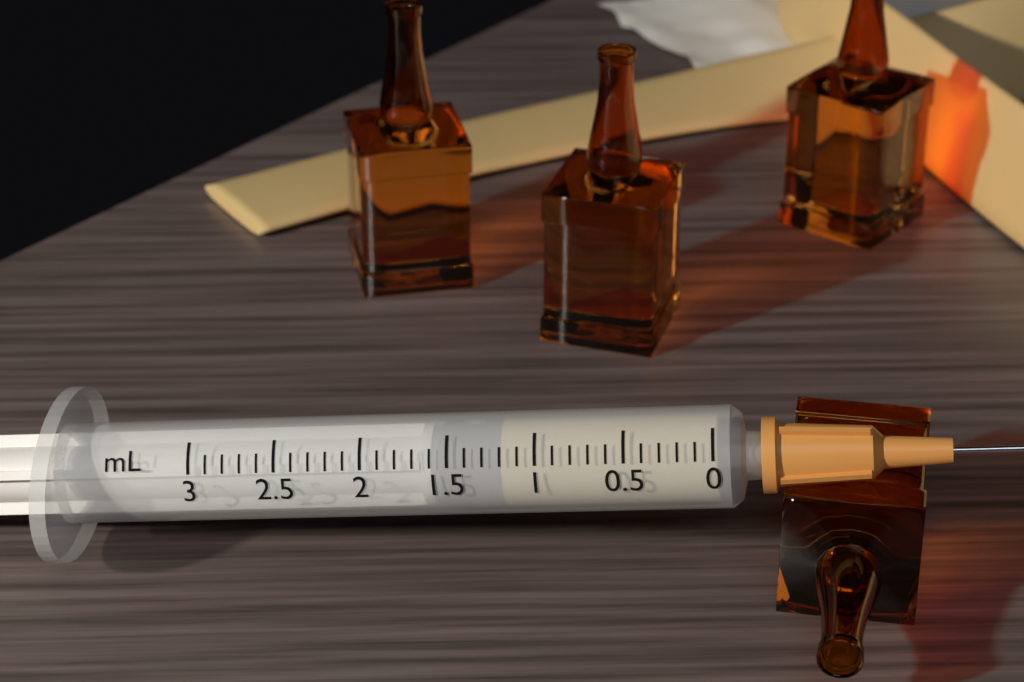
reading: 1.2 mL
